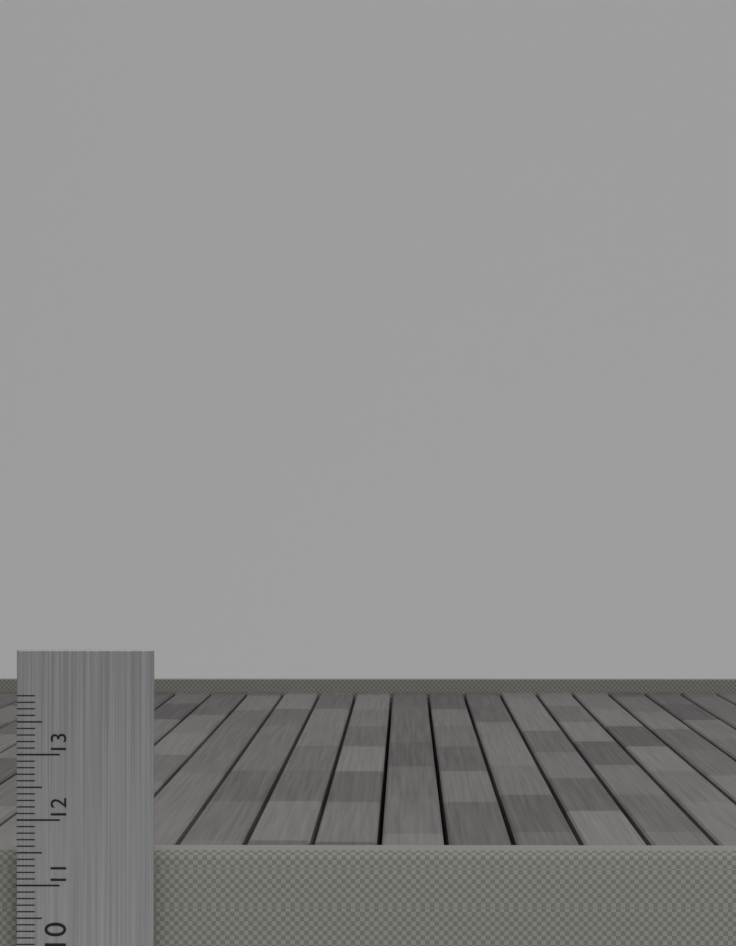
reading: 11.5 cm
